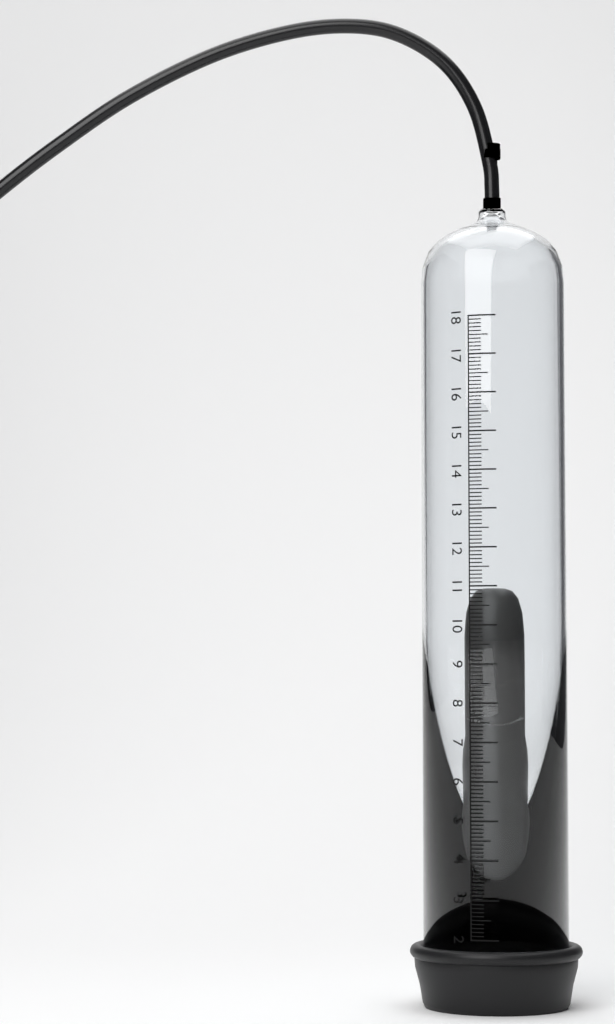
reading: 11.0 (no unit)
